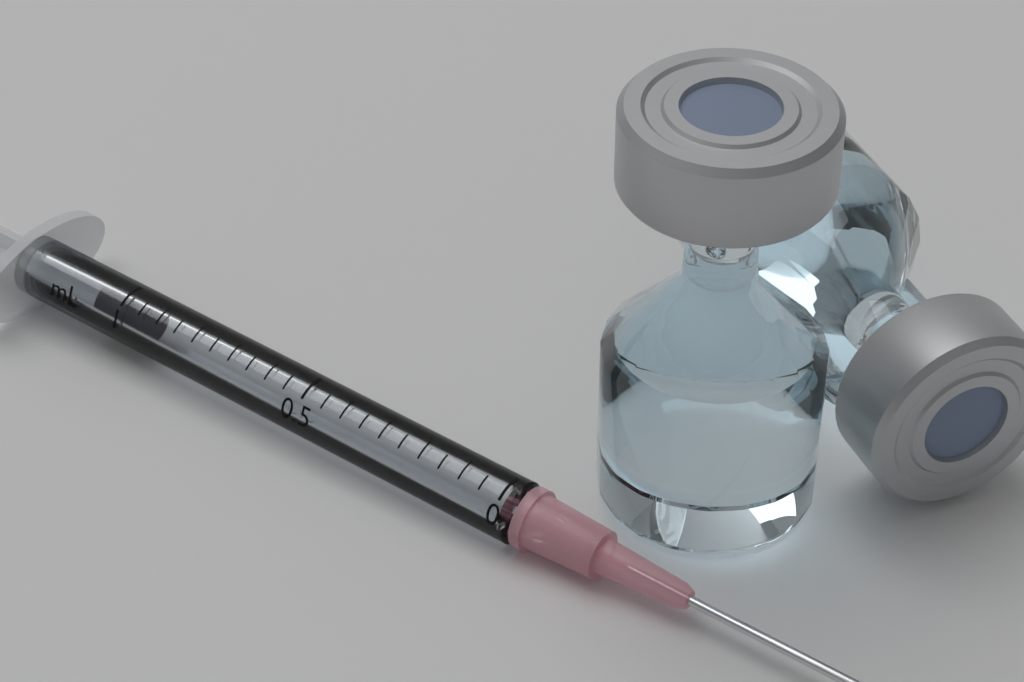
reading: 0.95 mL
